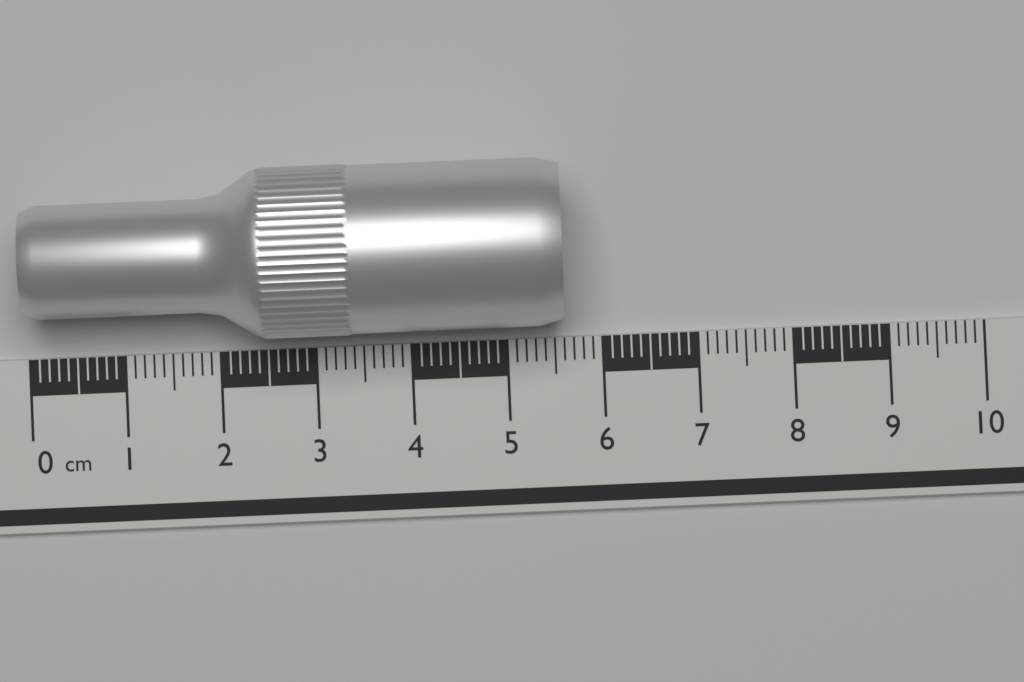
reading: 5.6 cm
